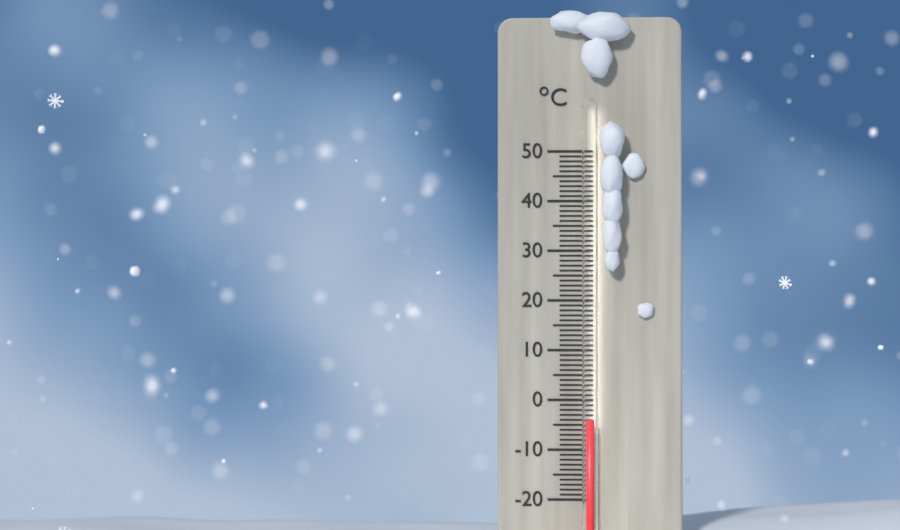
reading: -4 °C
